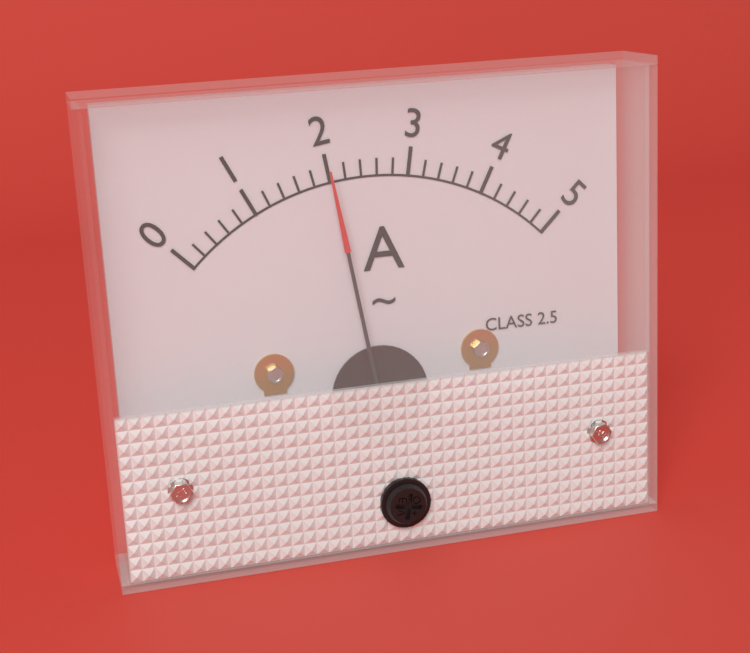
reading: 2.0 A
